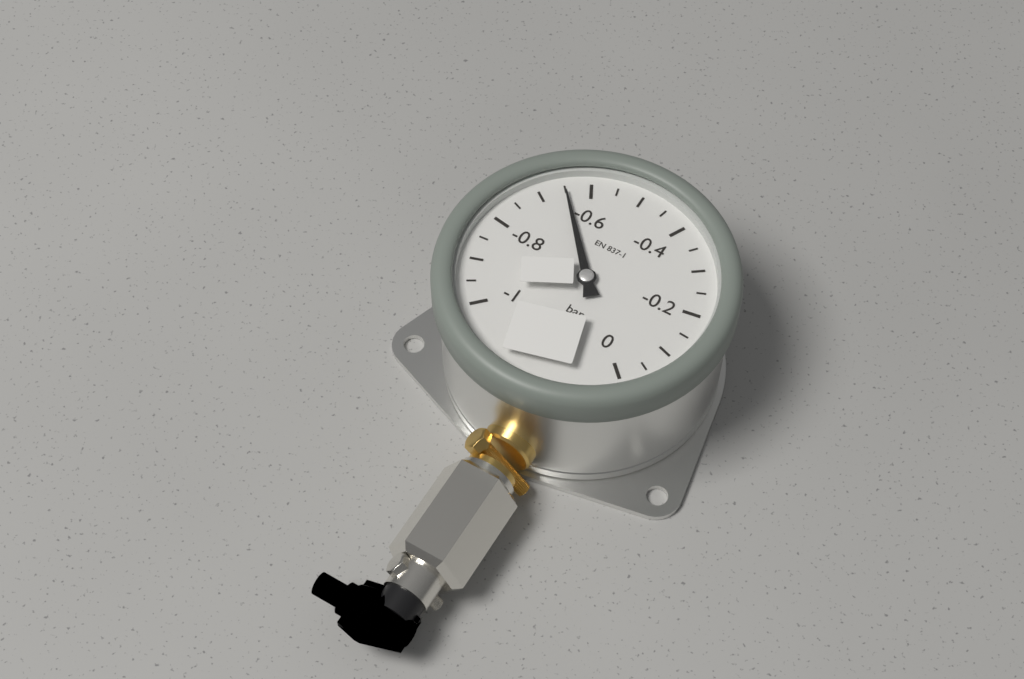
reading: -0.65 bar
